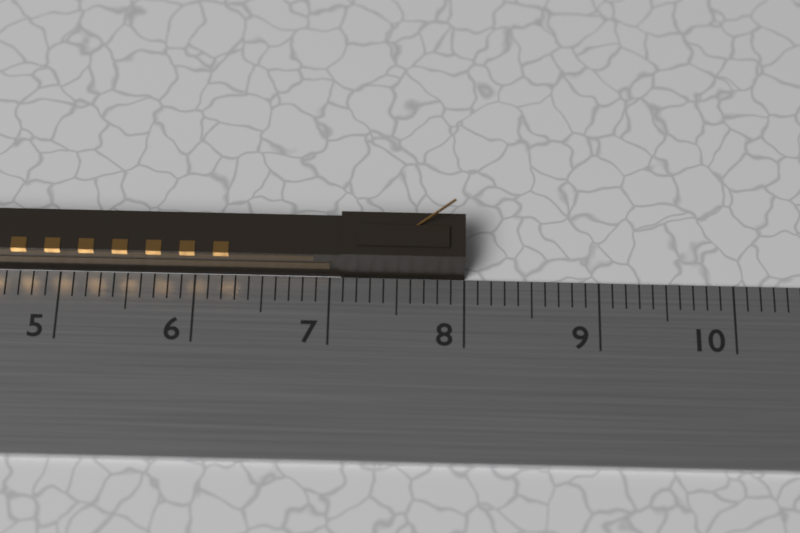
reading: 8.0 cm
